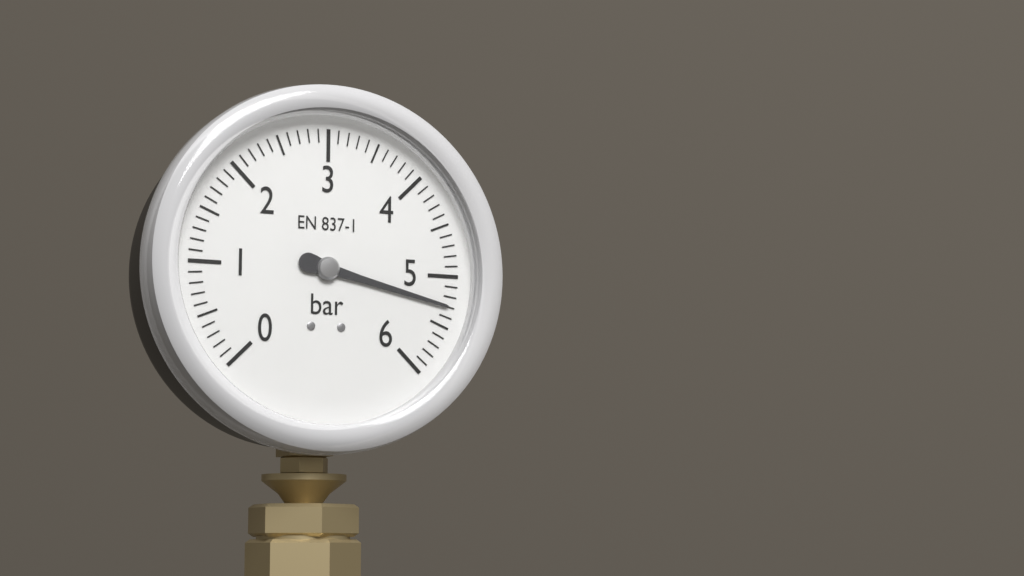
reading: 5.3 bar
